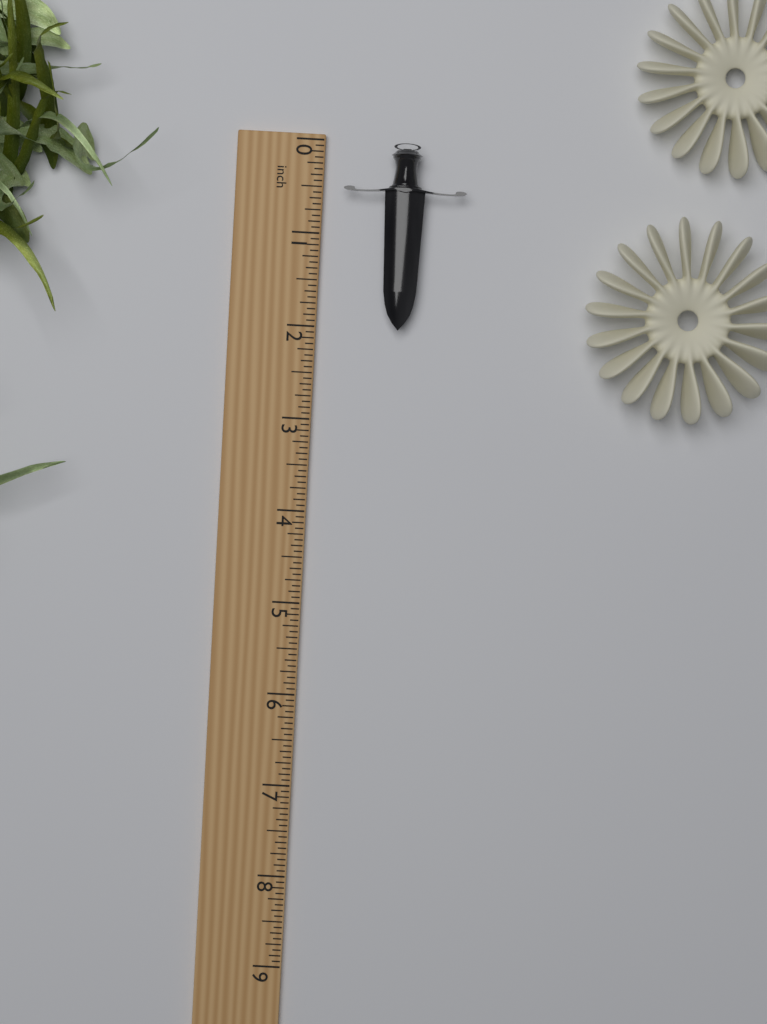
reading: 2.0000 inch
